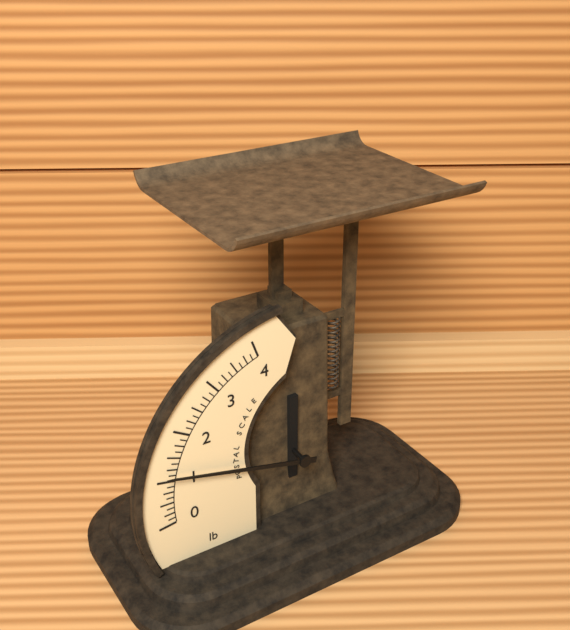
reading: 1.125 lb
